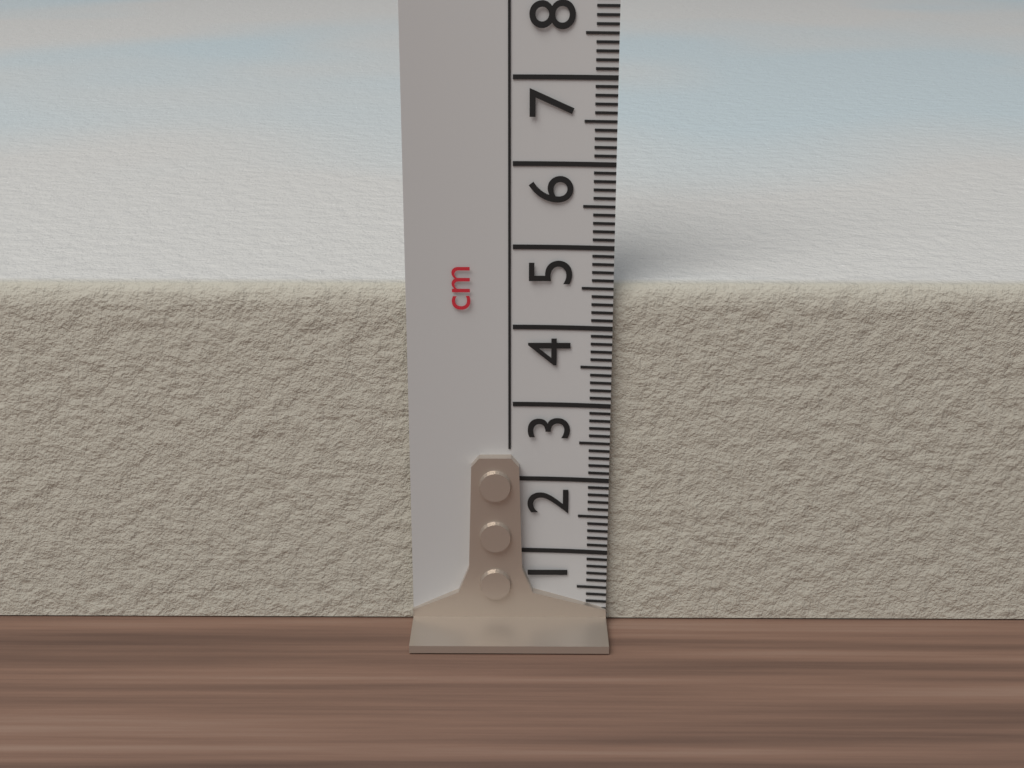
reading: 4.5 cm
